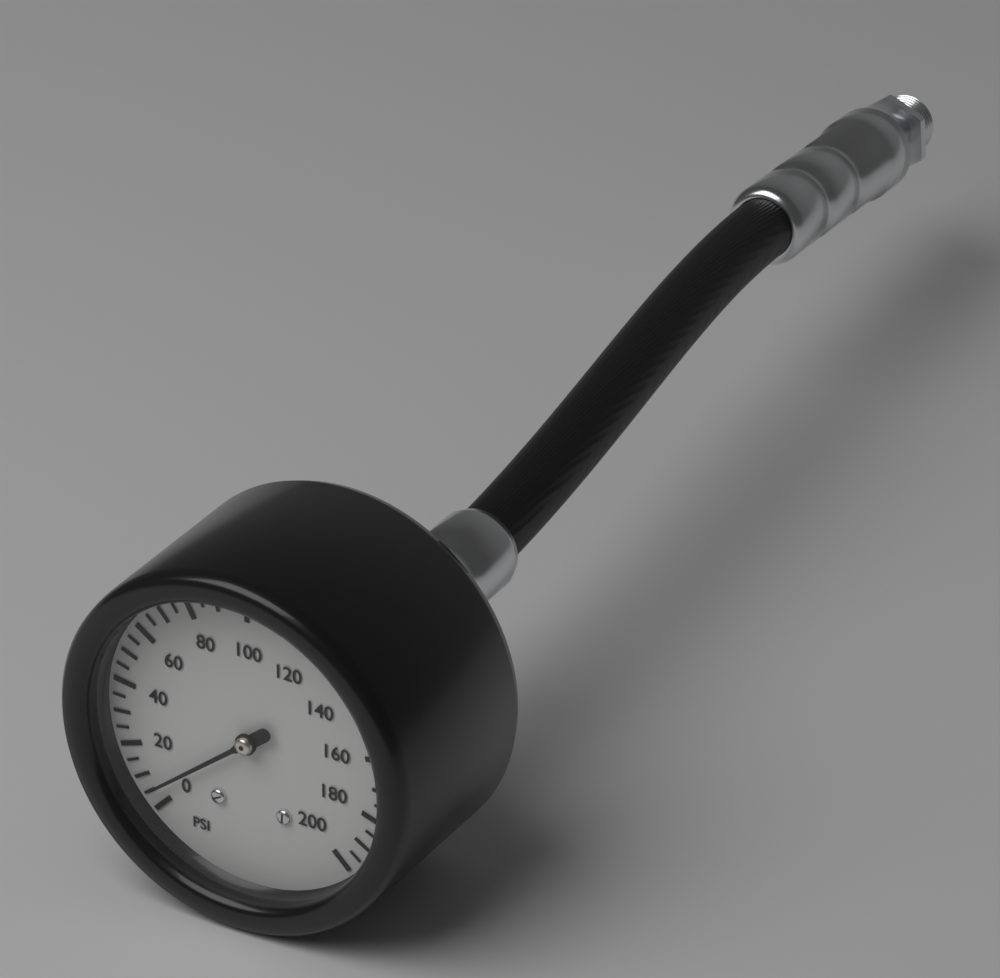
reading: 5 psi
